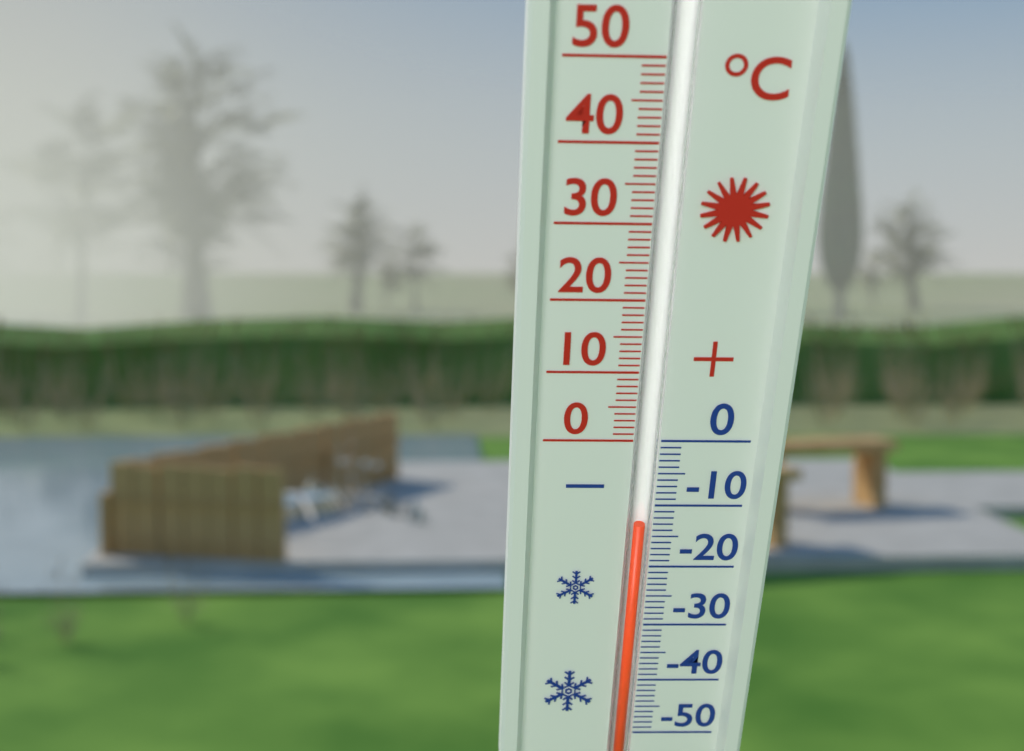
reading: -13 °C
